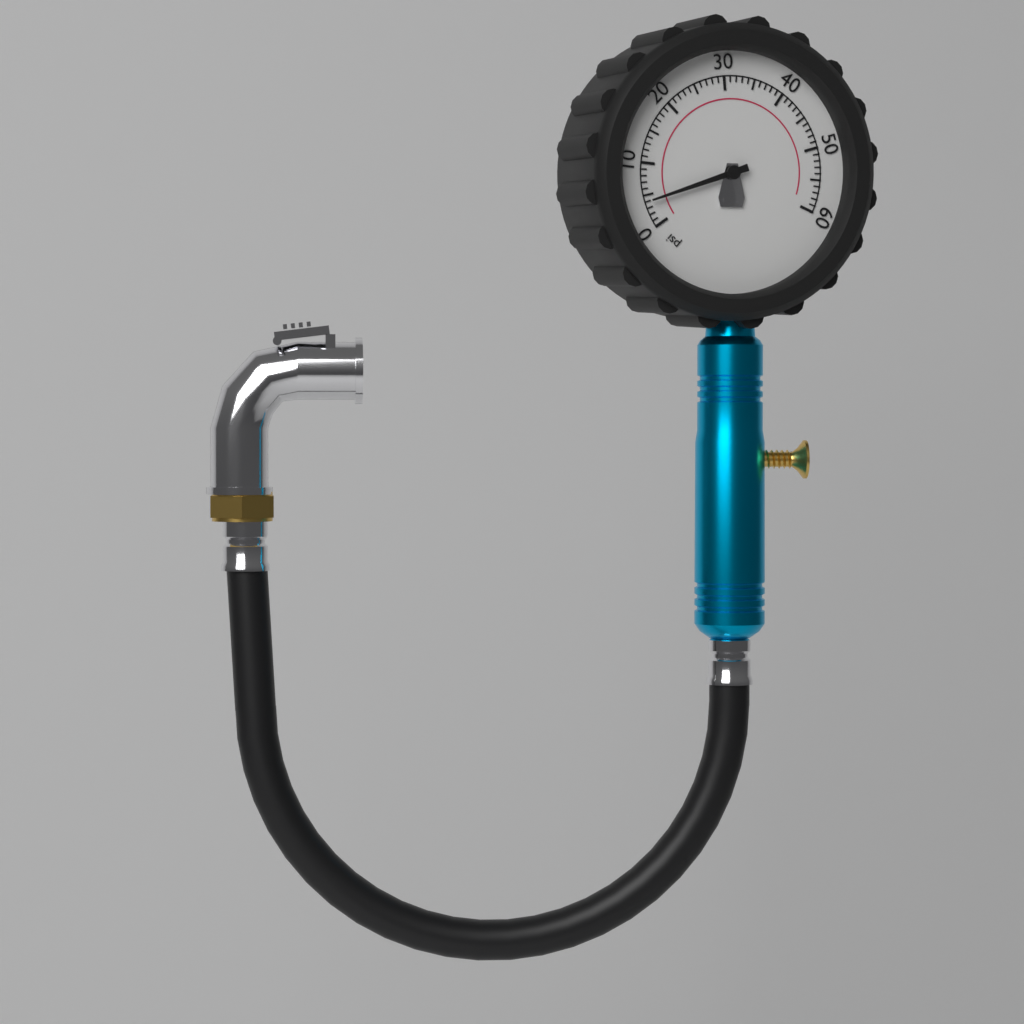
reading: 4 psi
